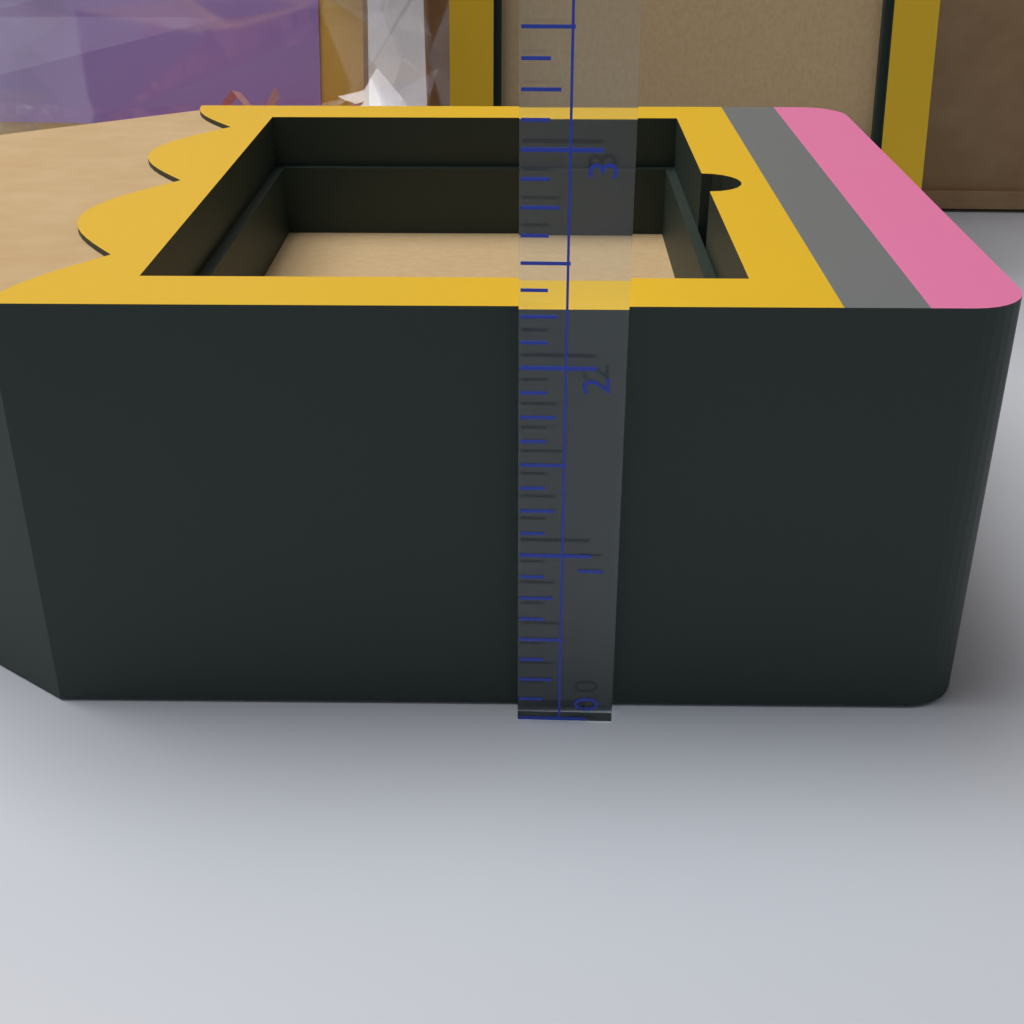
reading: 2.250 (no unit)
